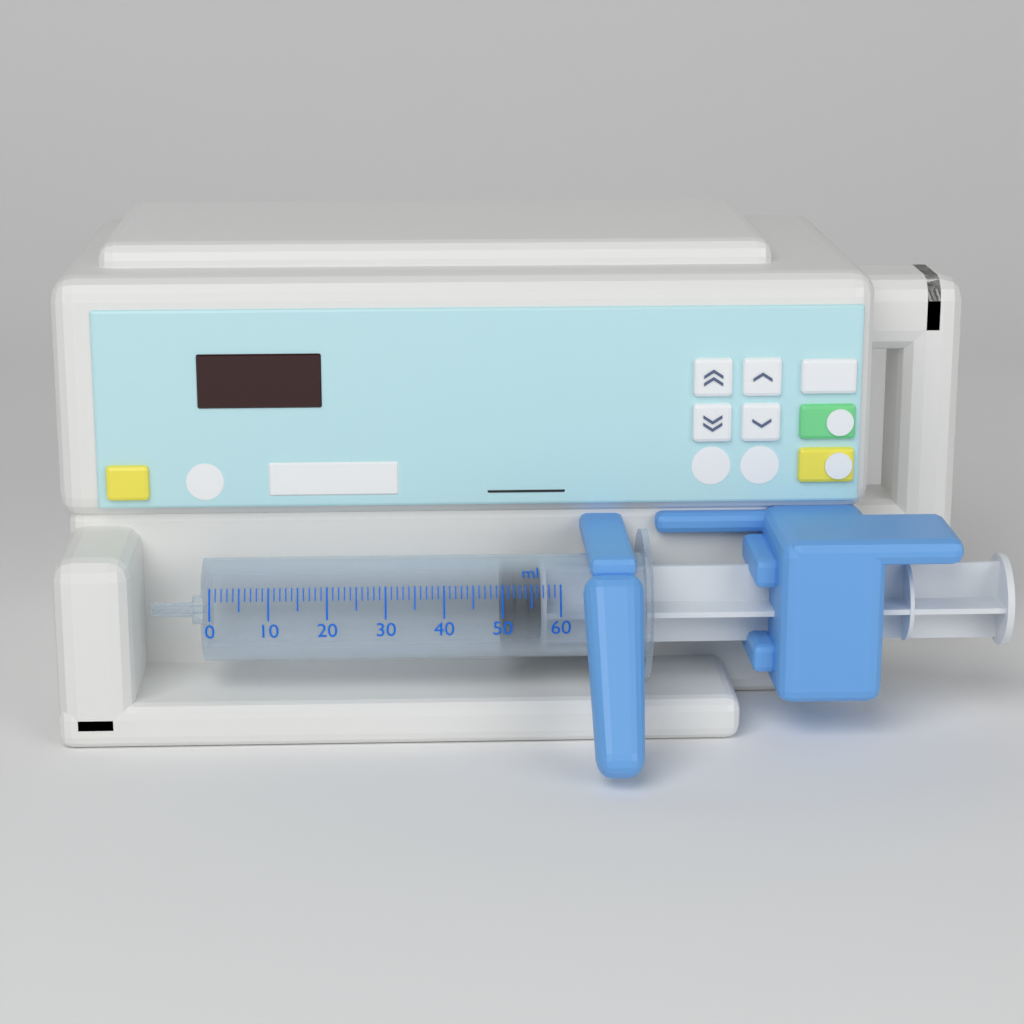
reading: 50 ml
